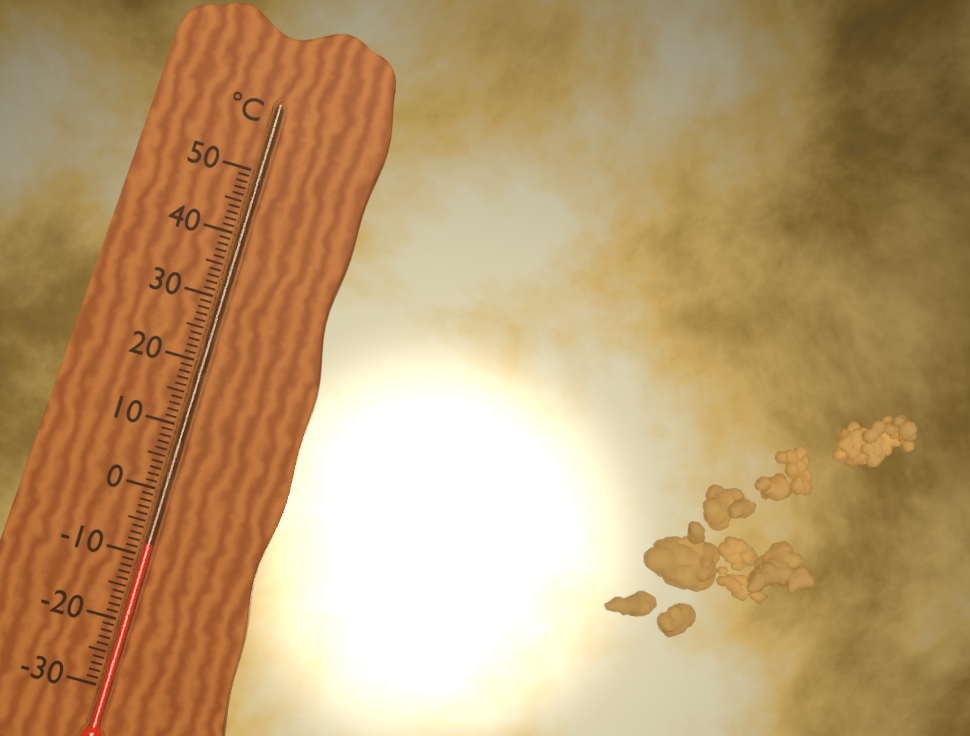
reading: -8 °C
